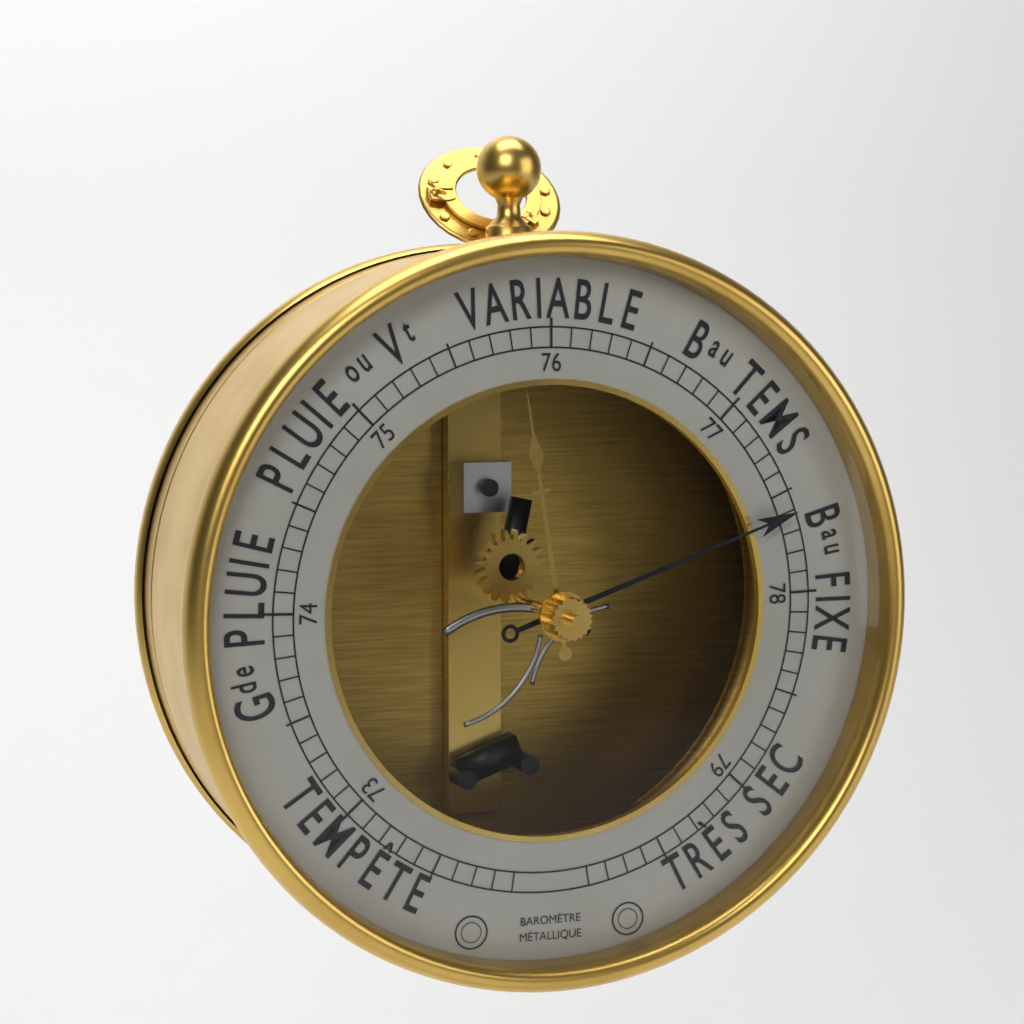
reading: 77.6 (no unit)
